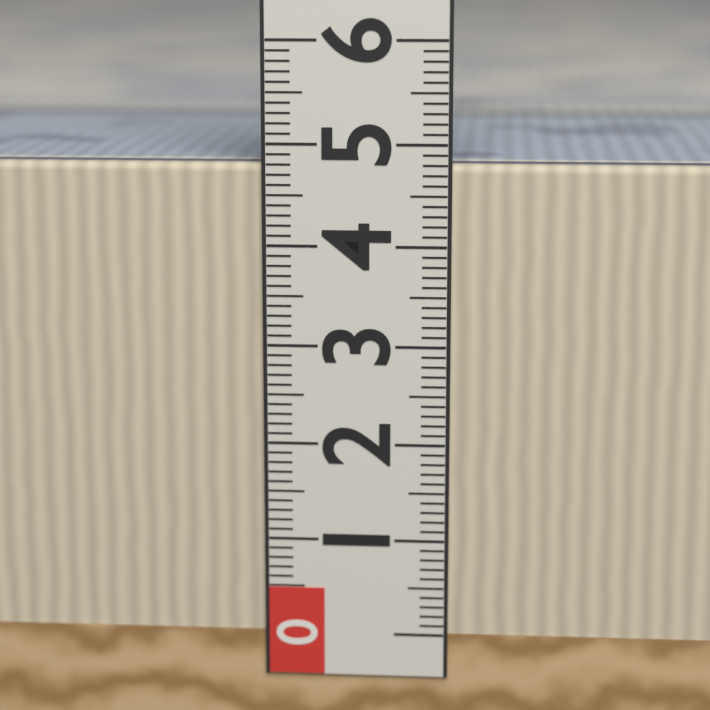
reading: 4.8 (no unit)
